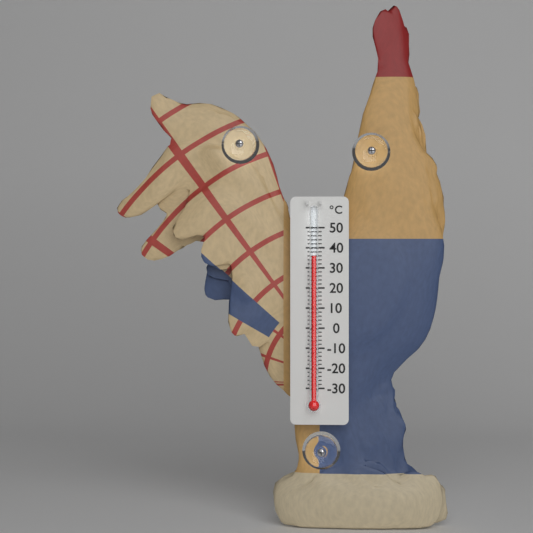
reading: 36 °C
